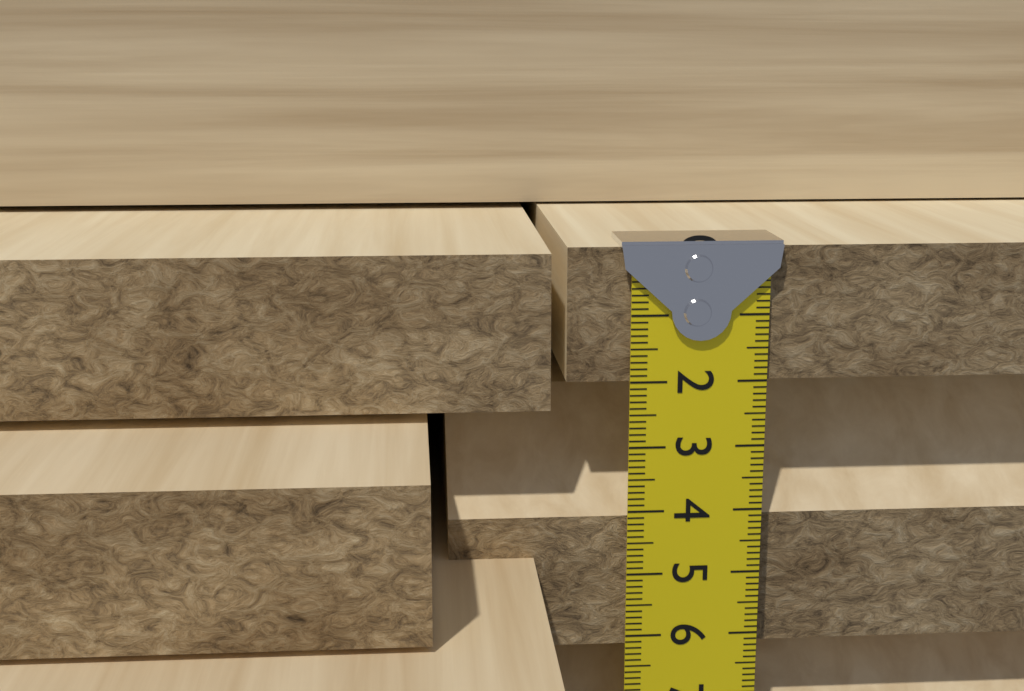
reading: 2.0 cm
